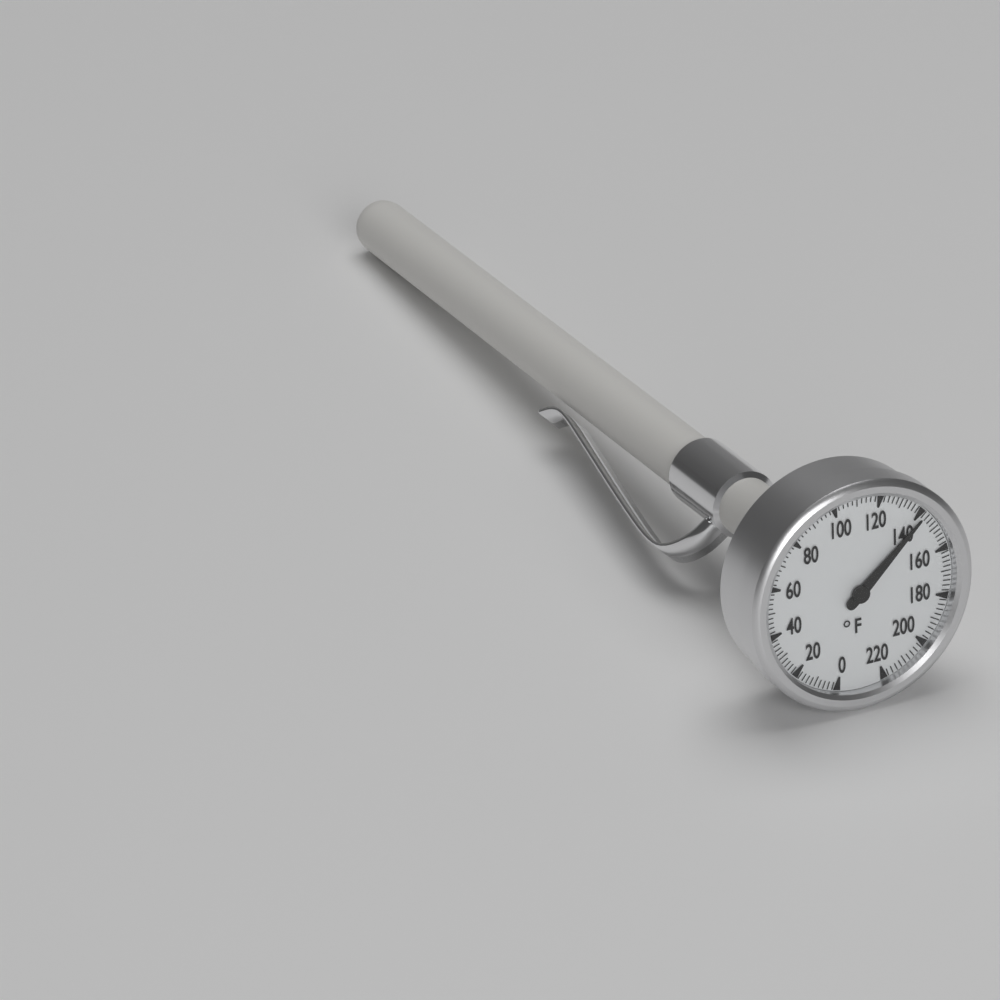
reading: 142 °F
